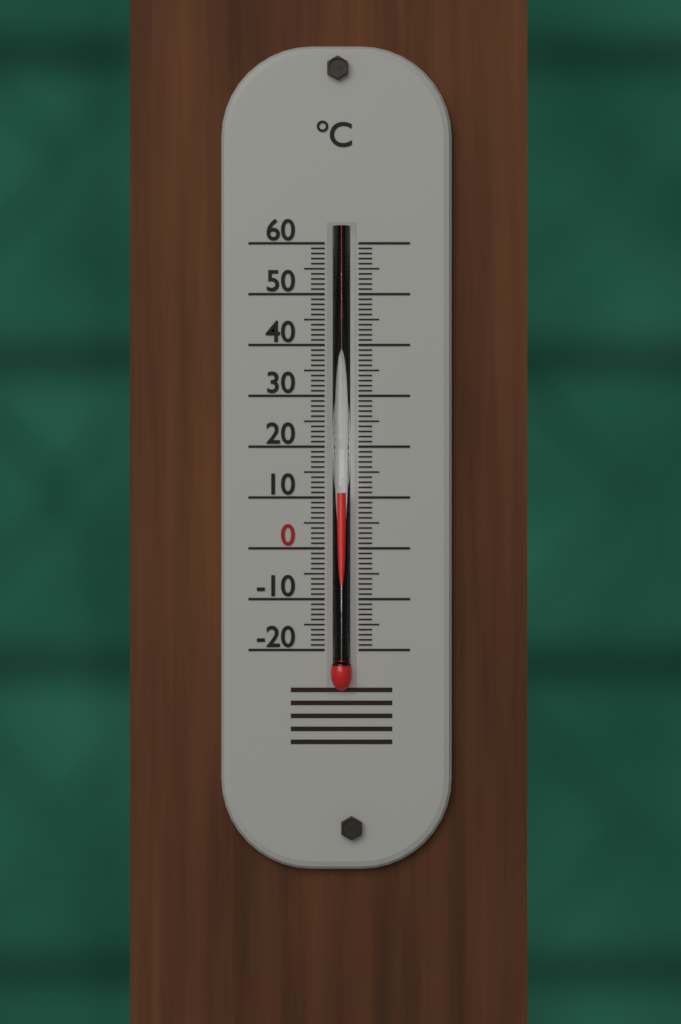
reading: 11 °C
